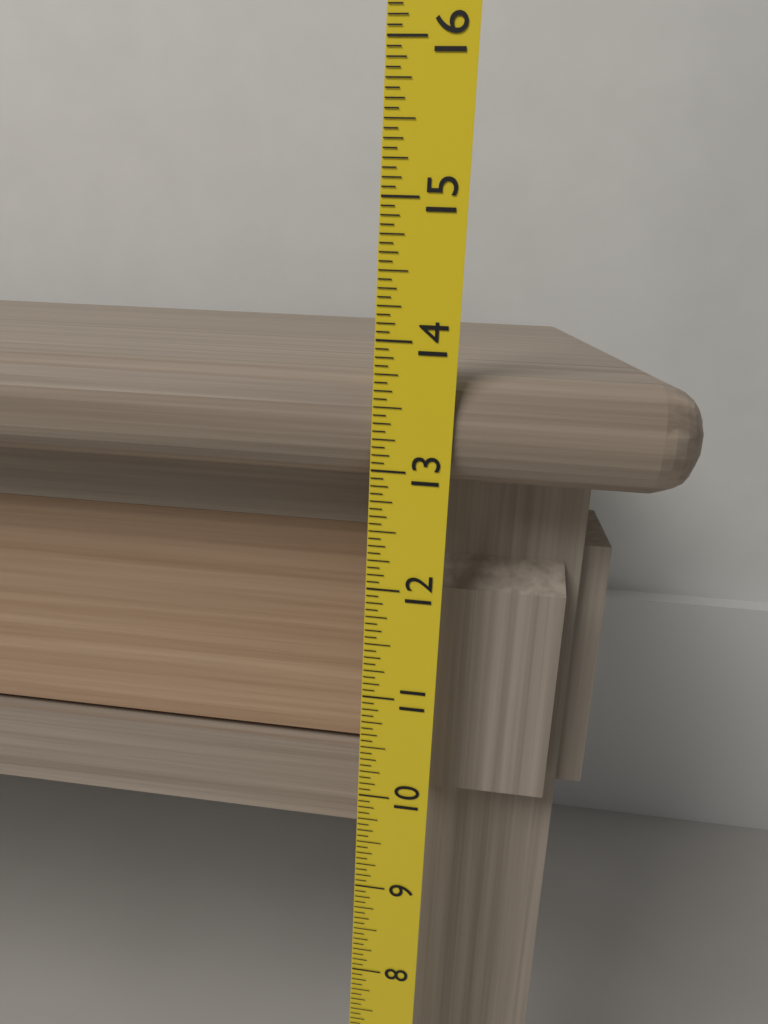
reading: 13.7500 (no unit)
